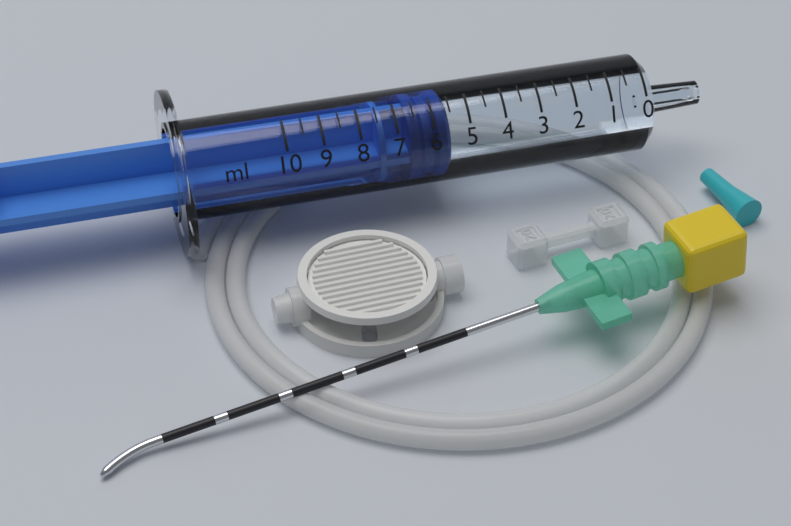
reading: 5.5 ml
